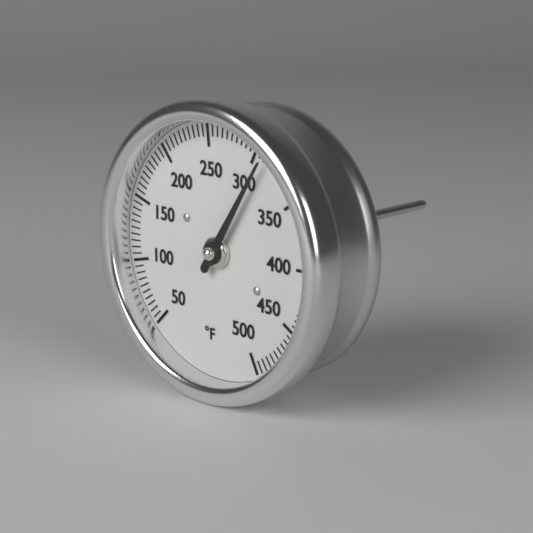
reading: 310 °F
